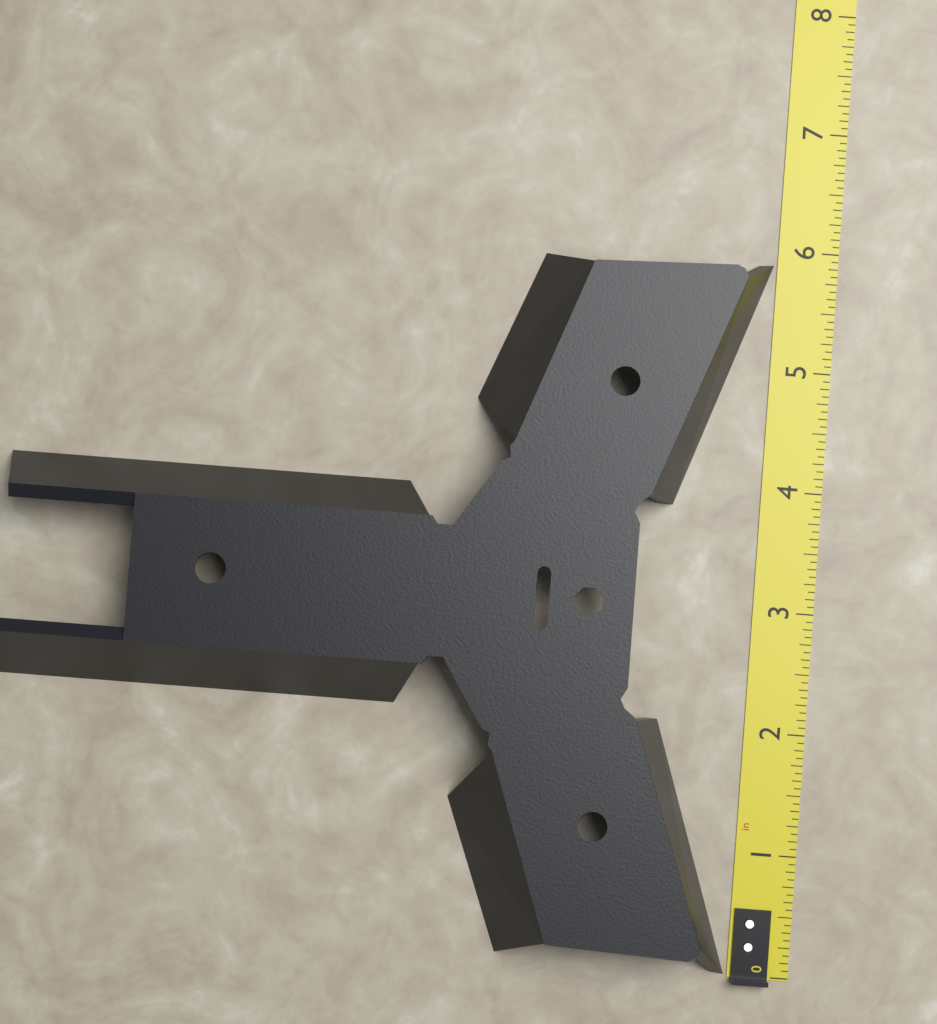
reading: 5.8750 in
